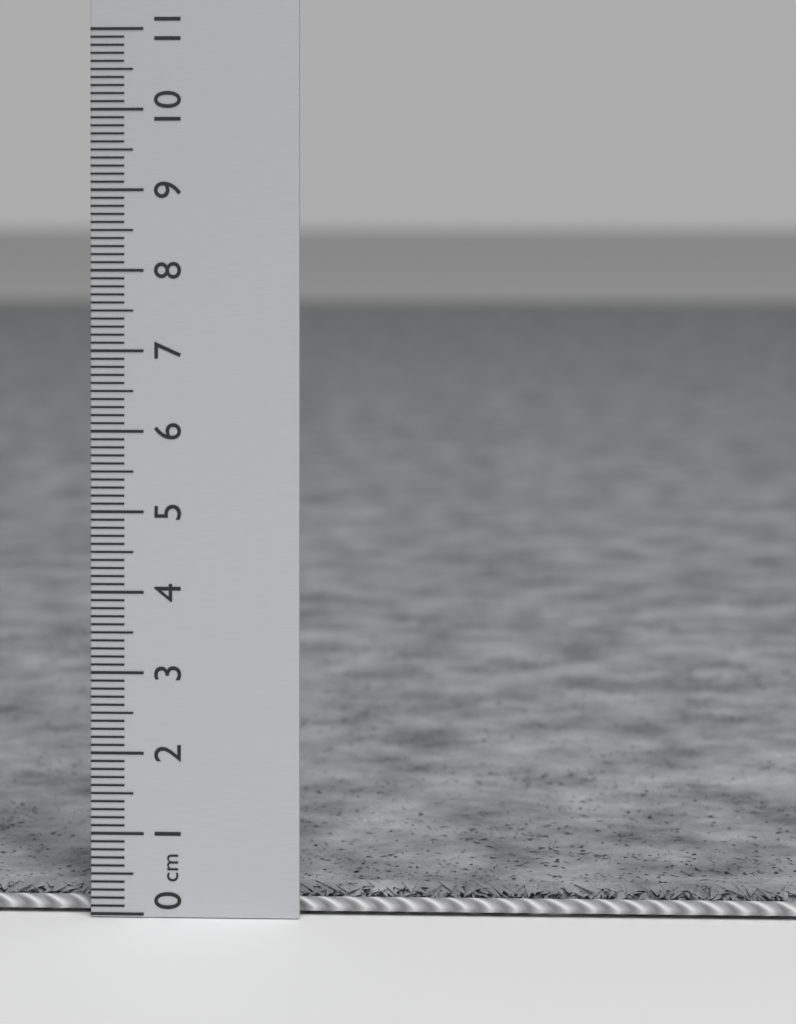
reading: 0.3 cm
